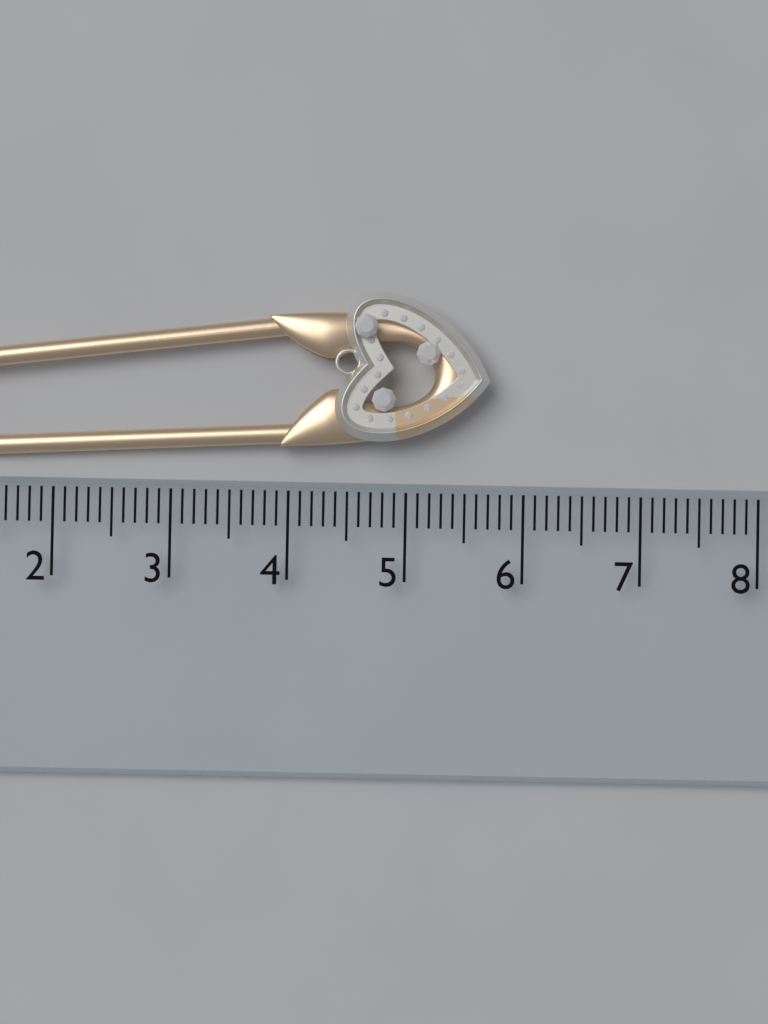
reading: 5.7 cm
